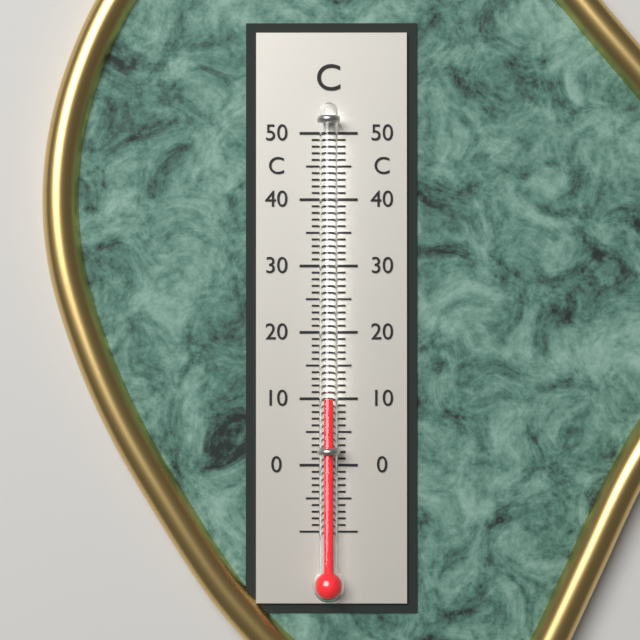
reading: 10 °C
